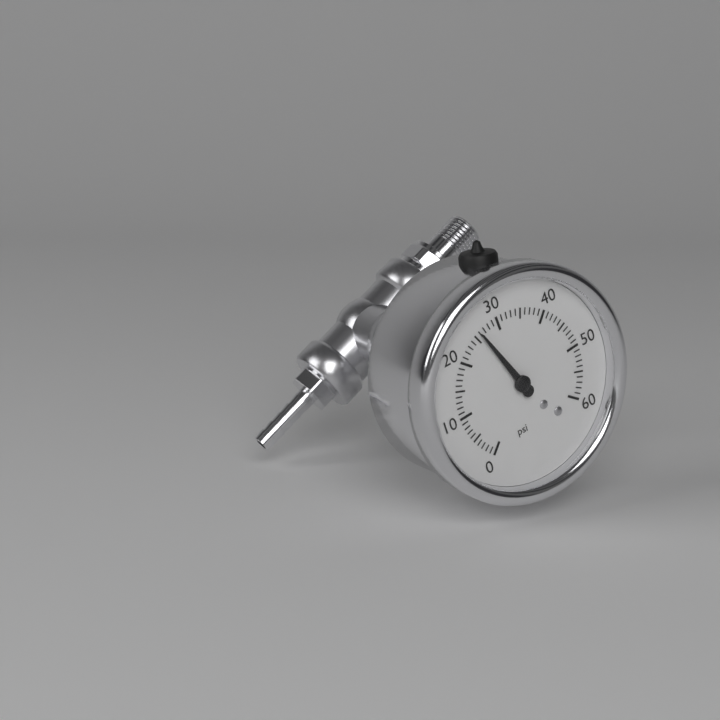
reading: 26 psi
